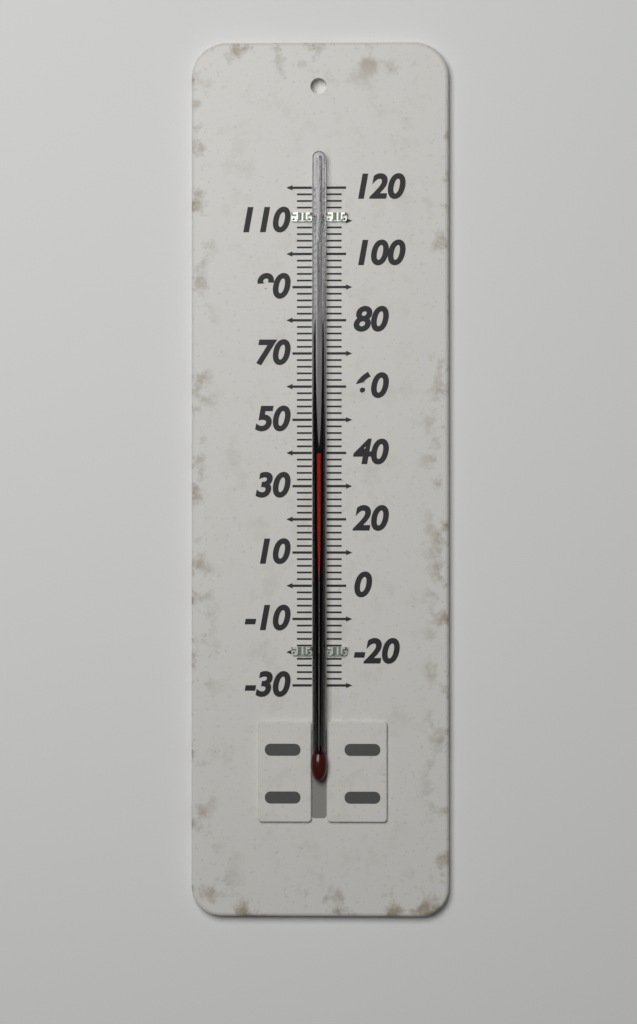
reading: 40 (no unit)
